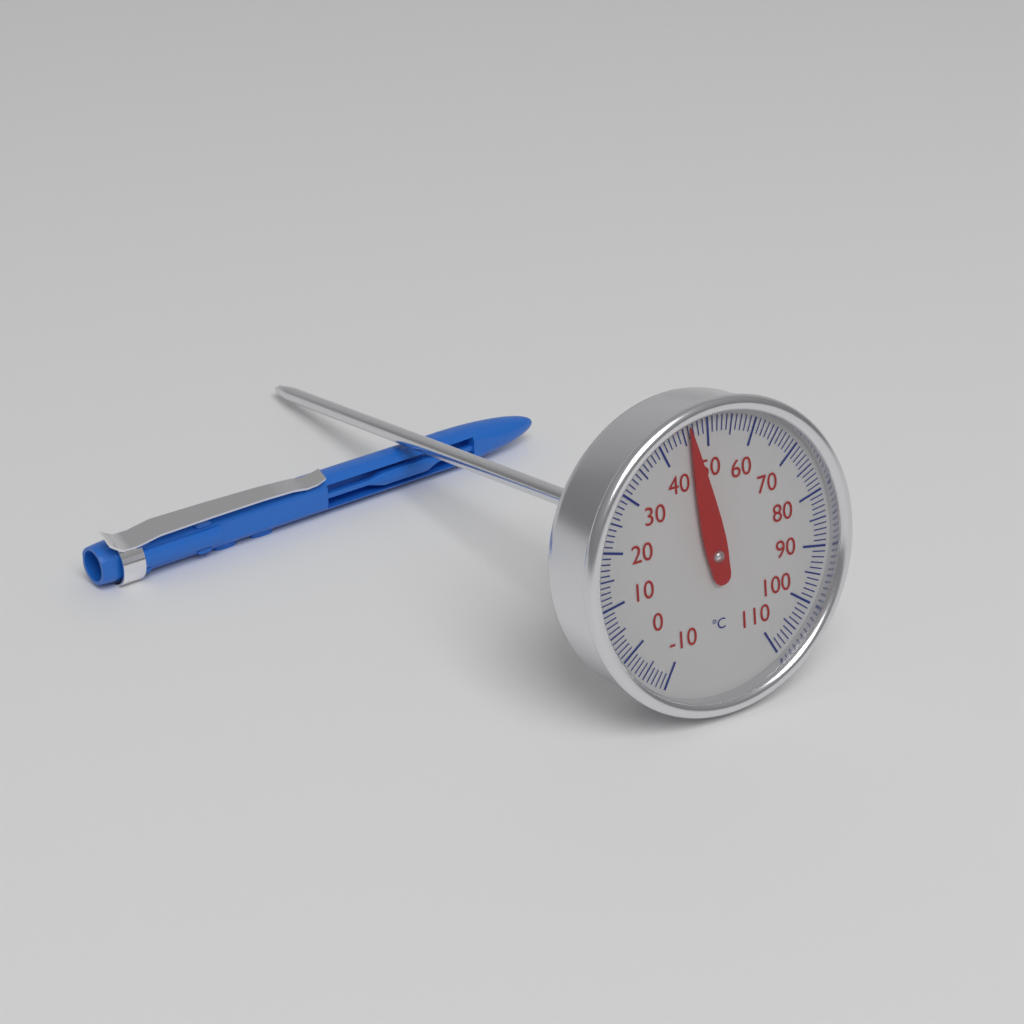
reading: 46 °C
